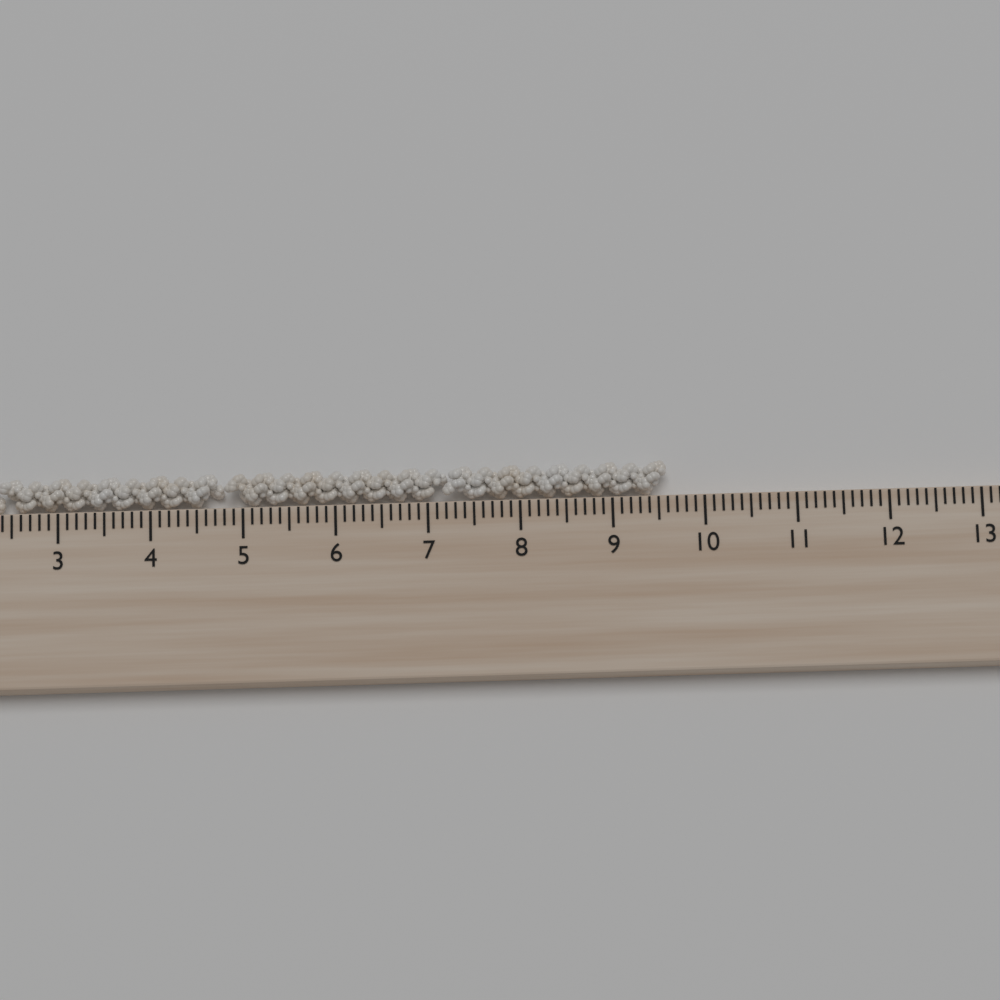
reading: 9.6 cm
